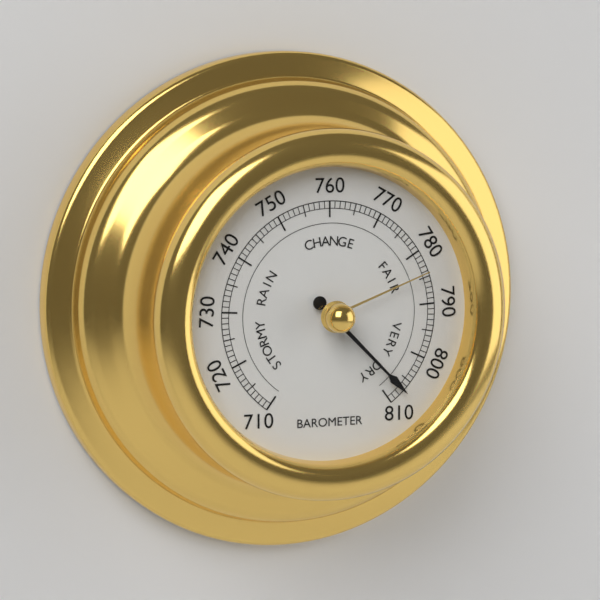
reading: 807 (no unit)
